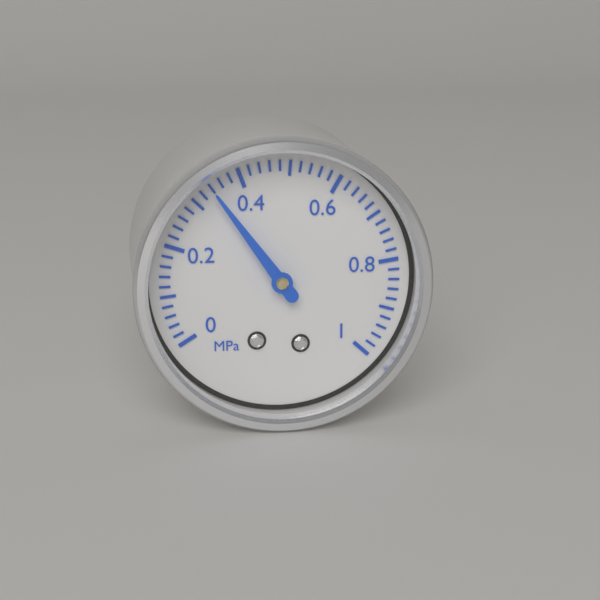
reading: 0.34 MPa
